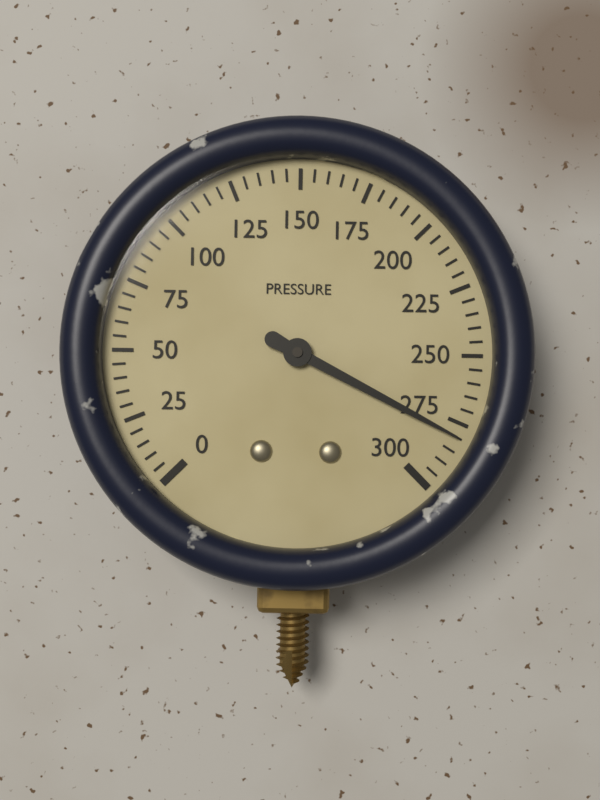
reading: 280 (no unit)
